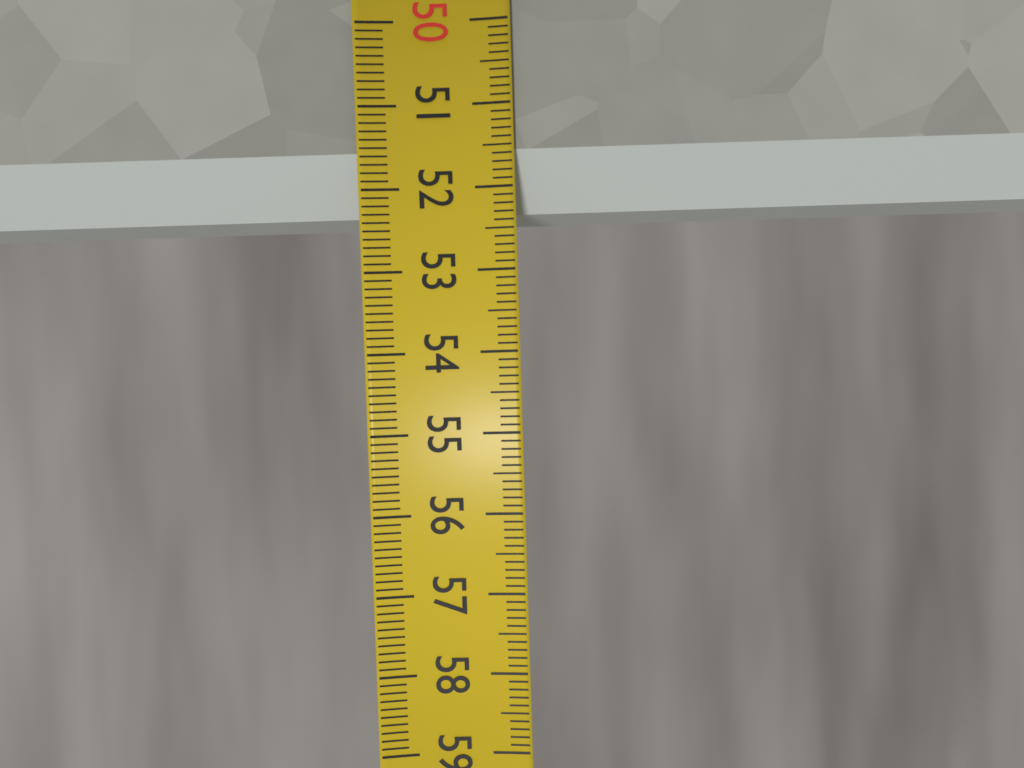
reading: 52.3 (no unit)
